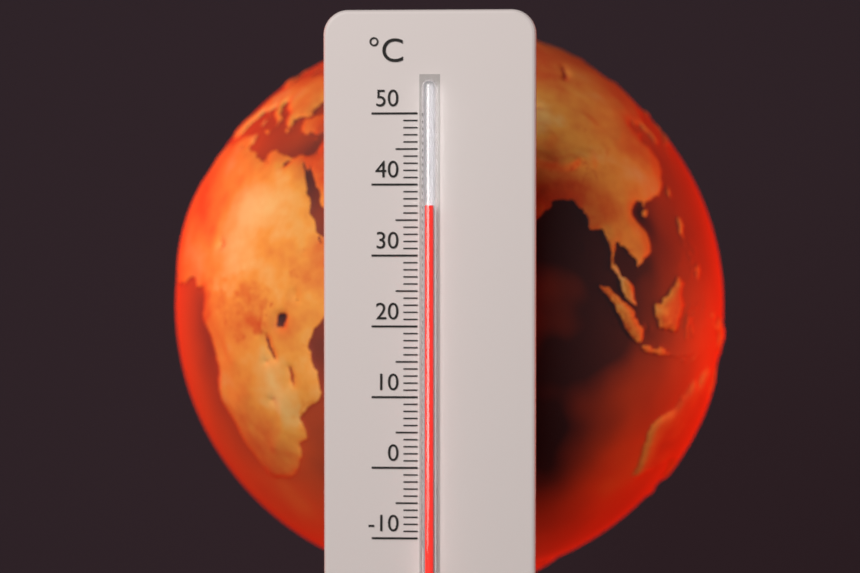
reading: 37 °C
